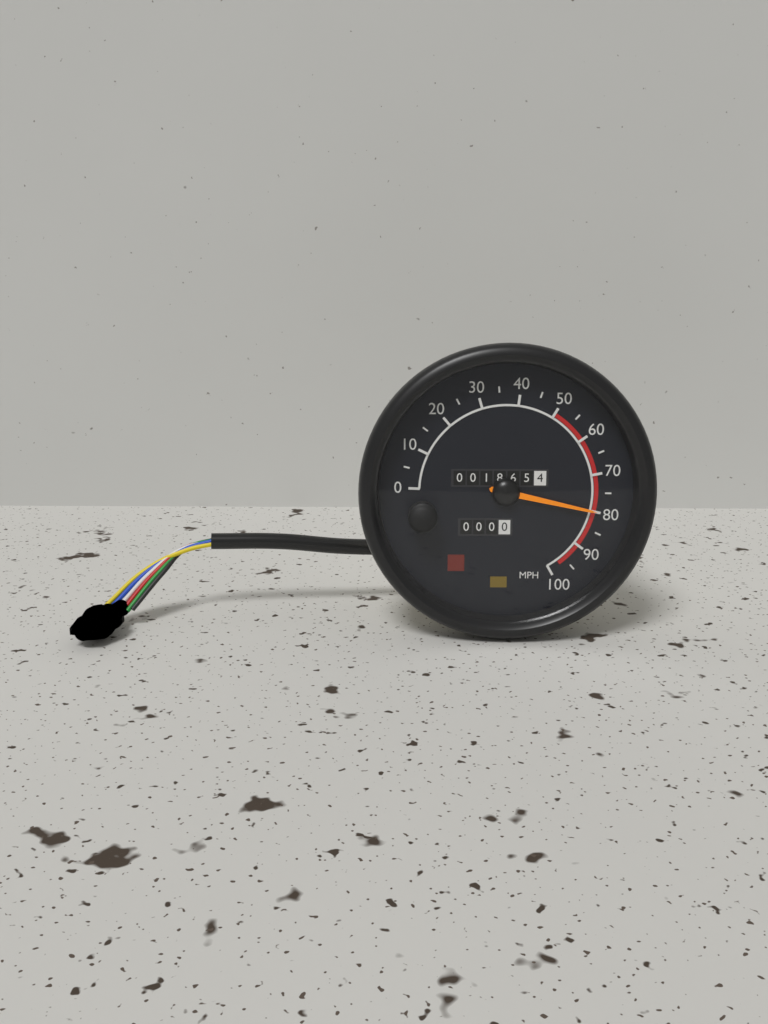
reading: 80 MPH
